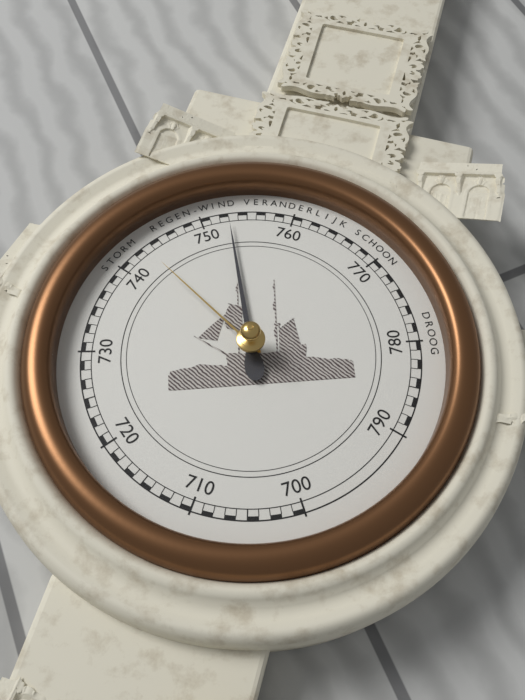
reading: 753 mmHg
